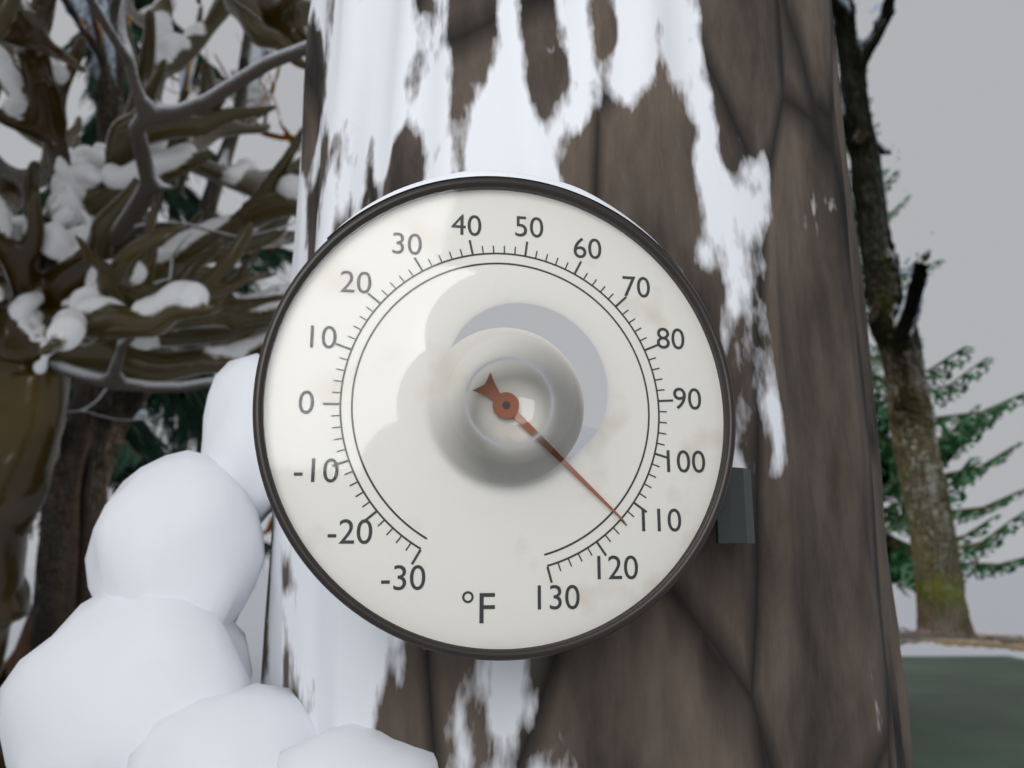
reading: 114 °F
